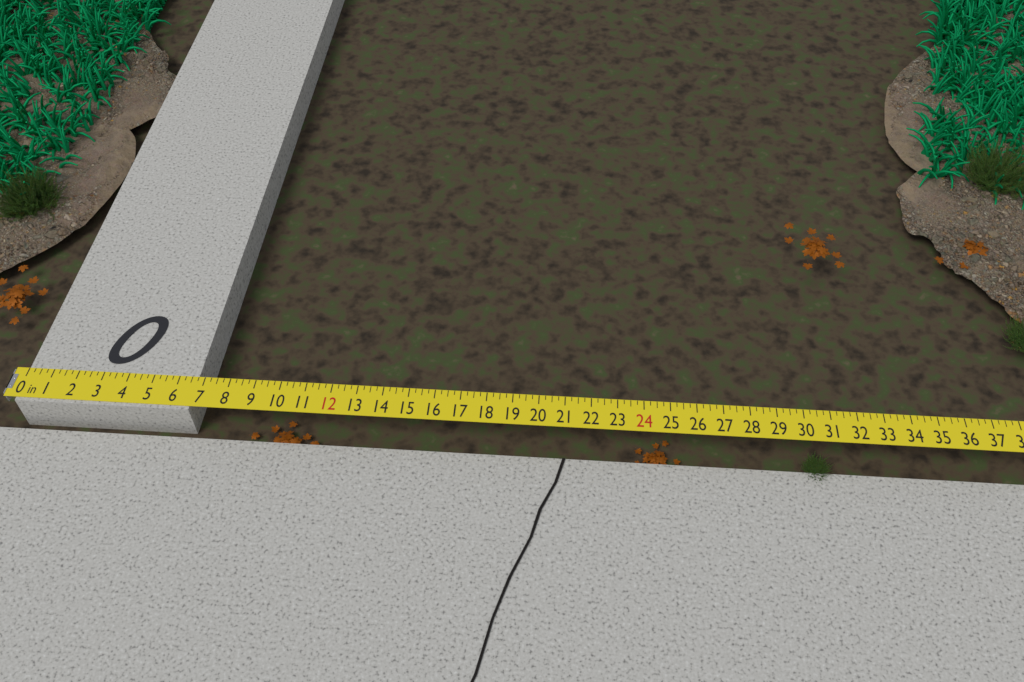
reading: 6.75 in
